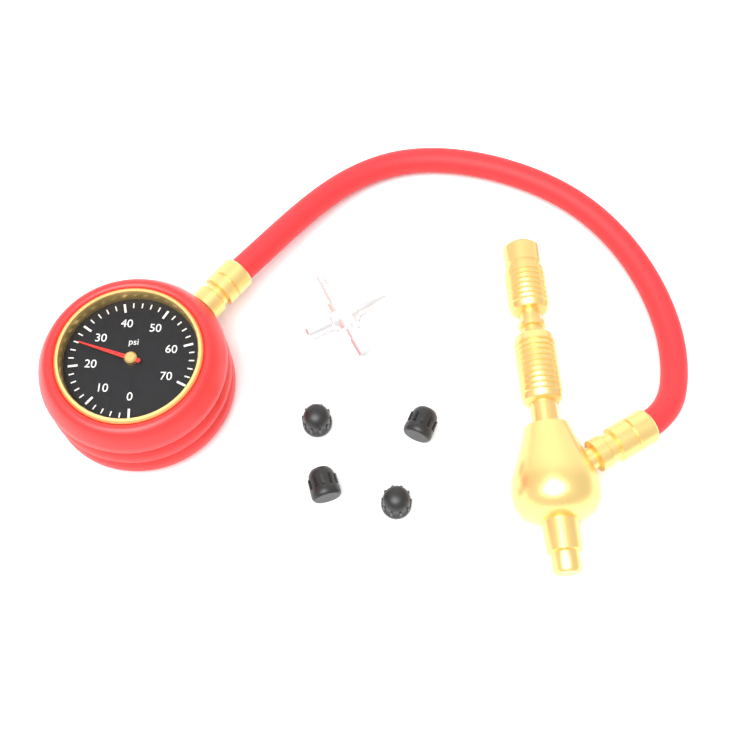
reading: 26 psi
